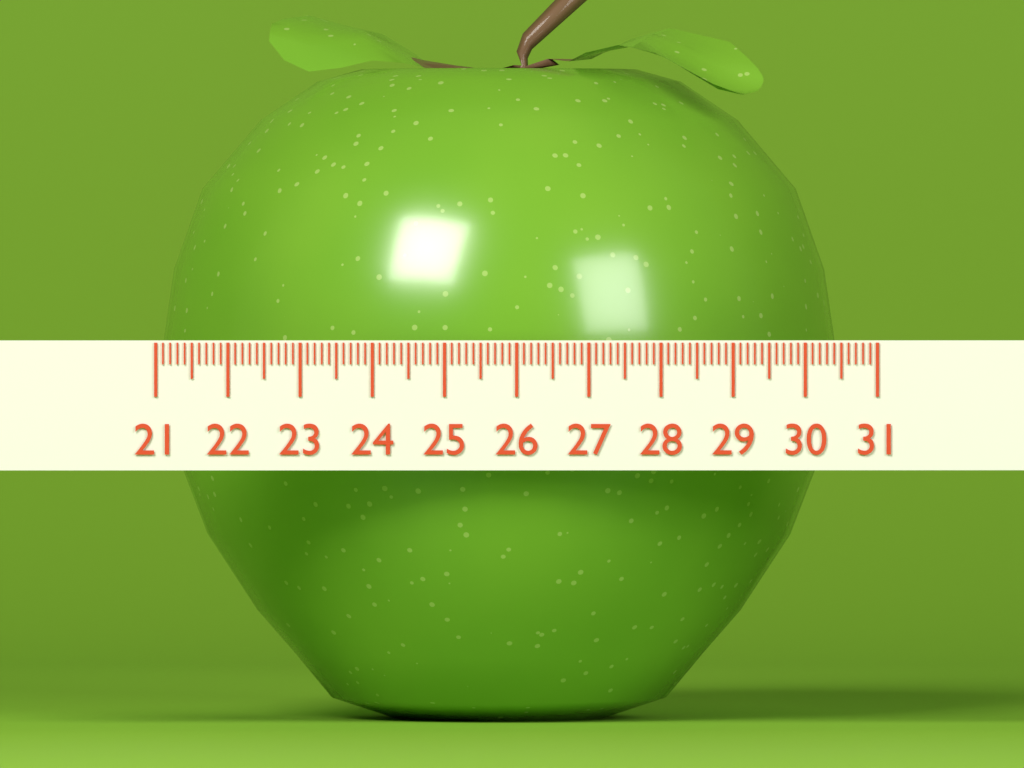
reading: 30.6 (no unit)
